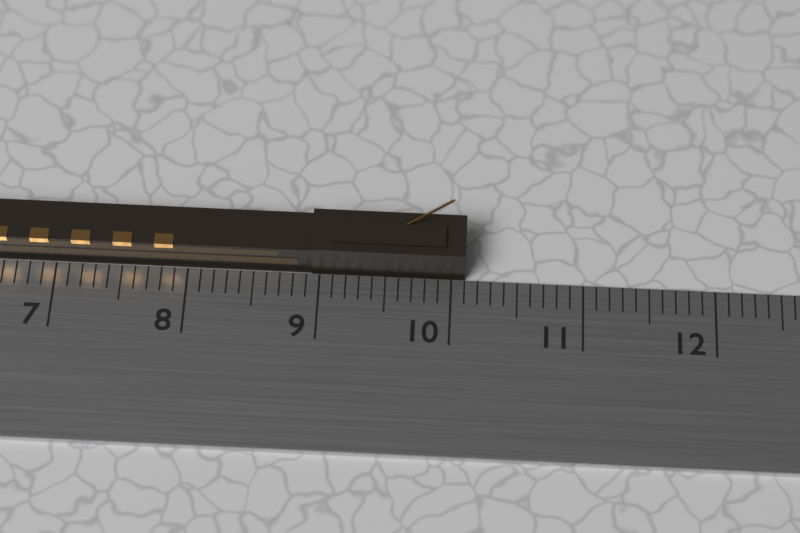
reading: 10.1 cm
